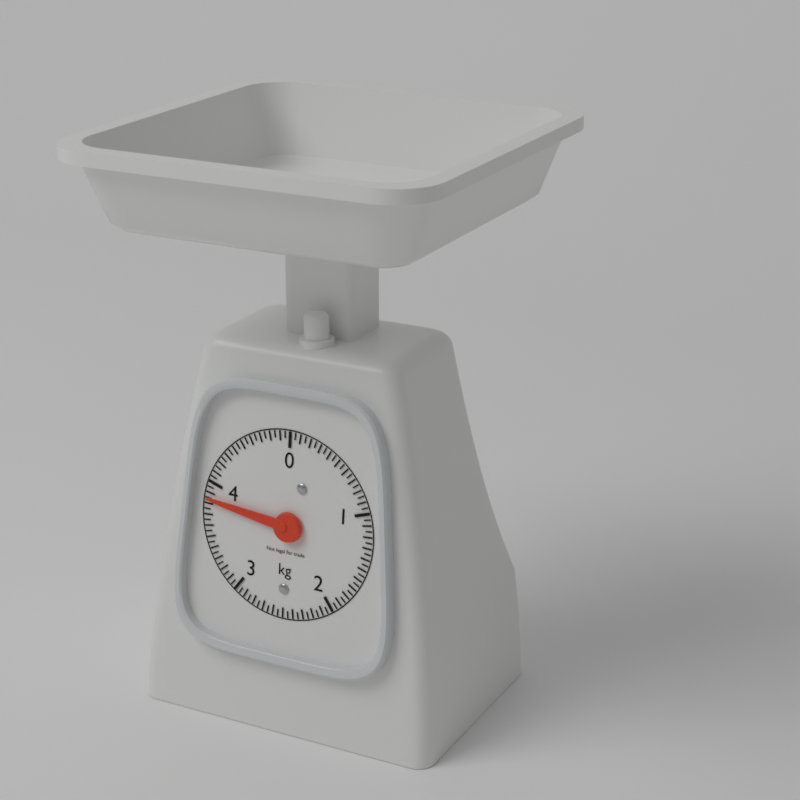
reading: 3.85 kg
